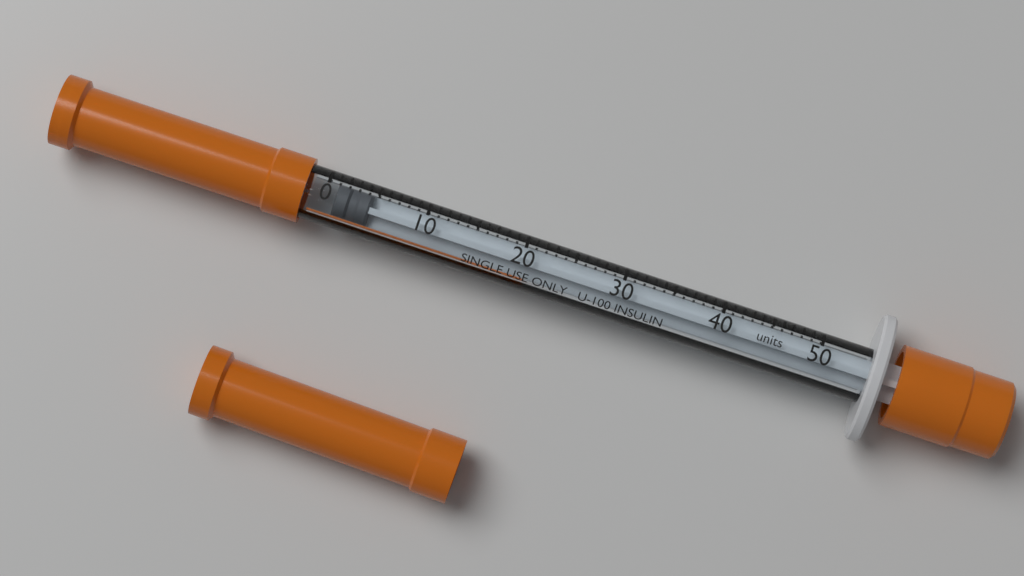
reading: 1 units
